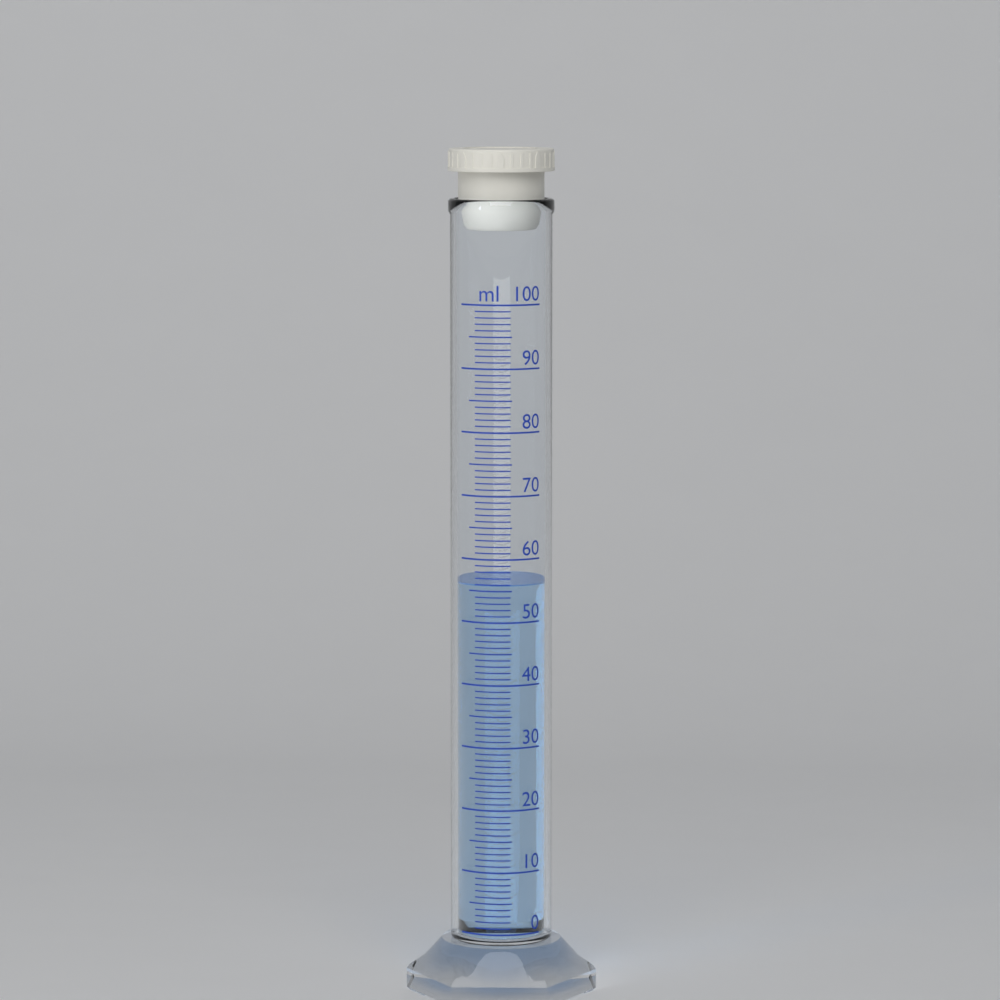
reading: 56 ml
